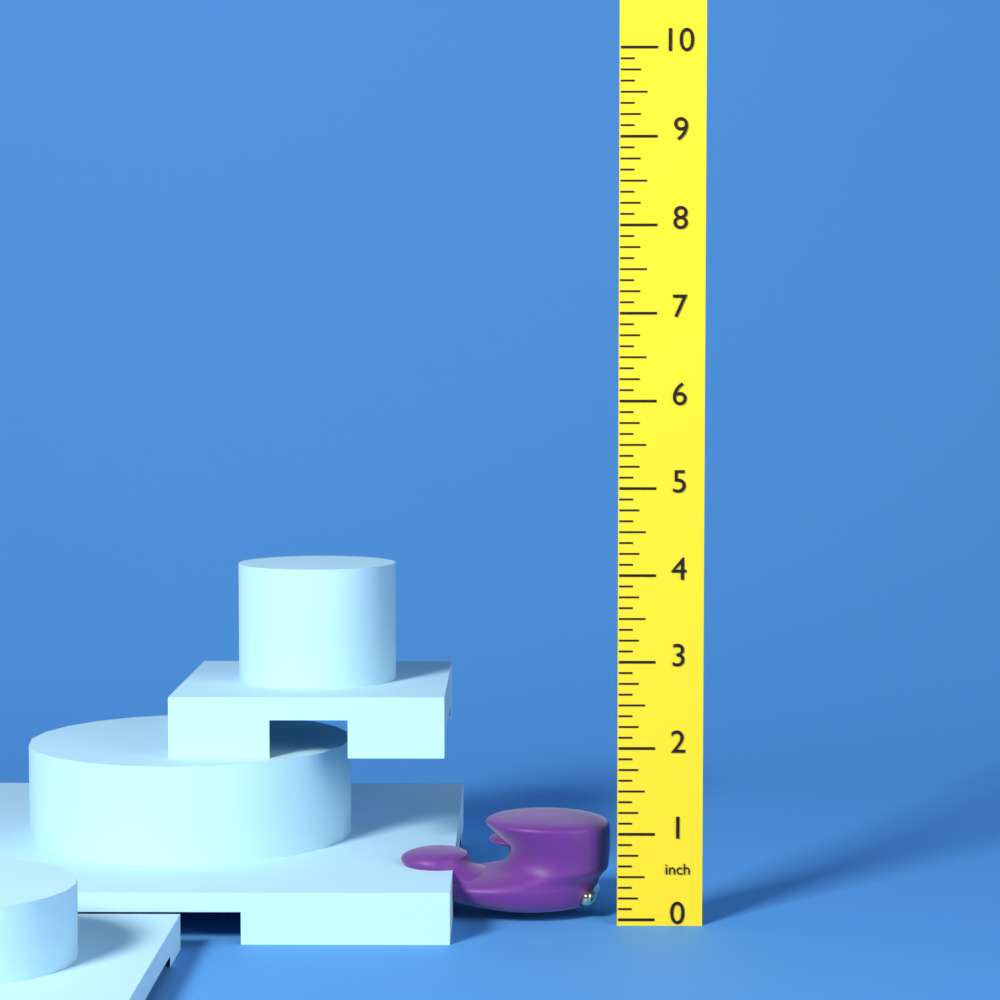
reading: 1.125 inch
